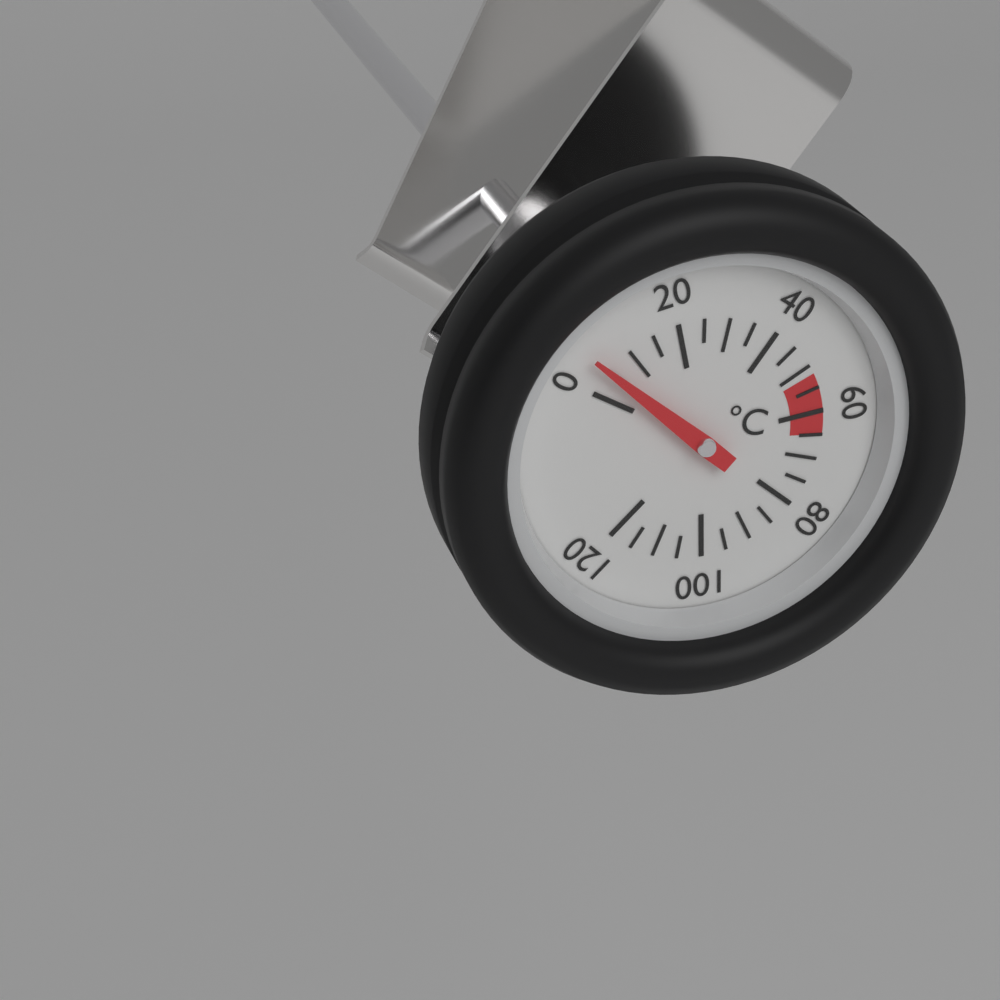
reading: 5 °C
